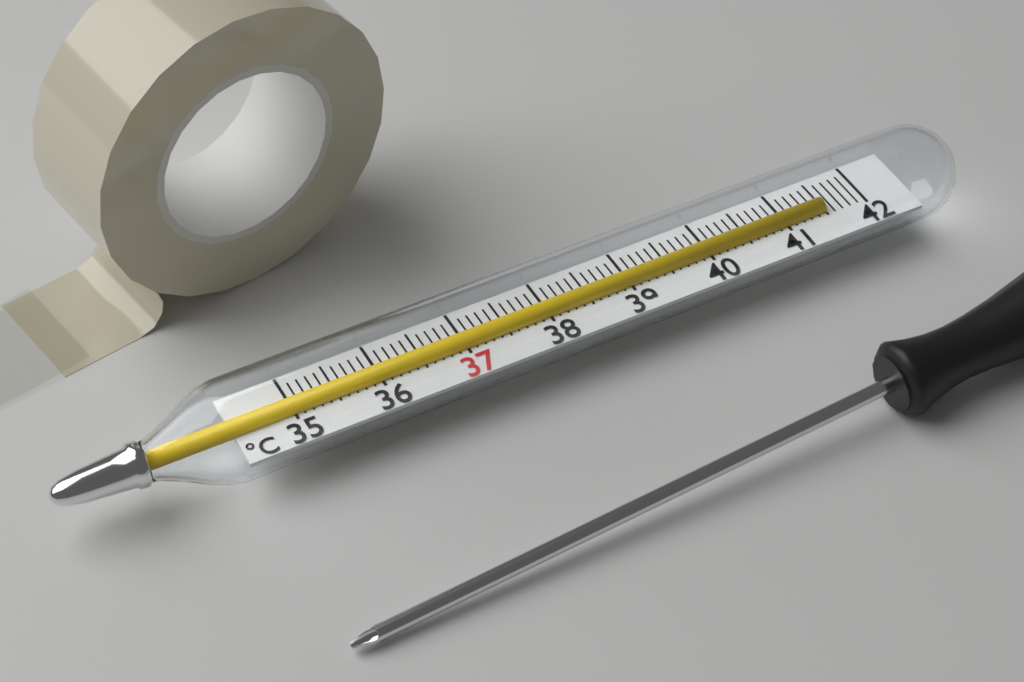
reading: 41.5 °C
